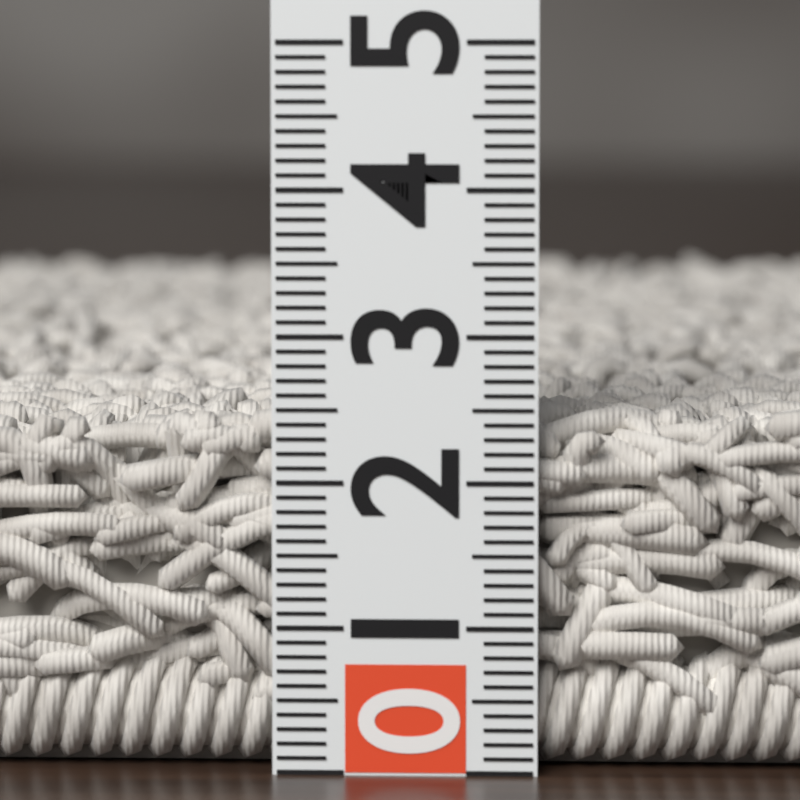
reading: 2.5 (no unit)
